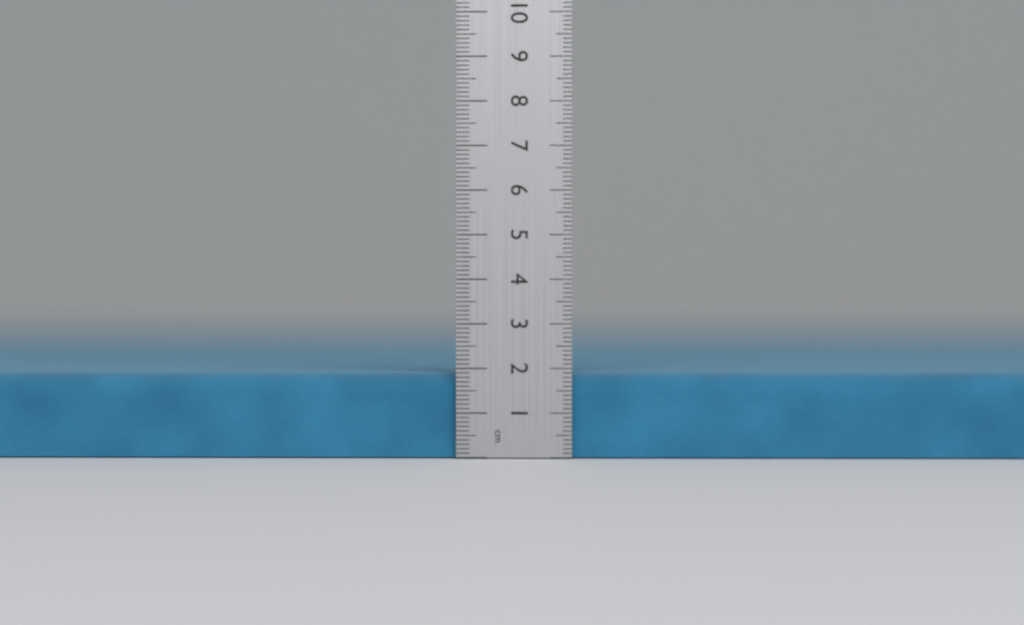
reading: 1.9 cm
